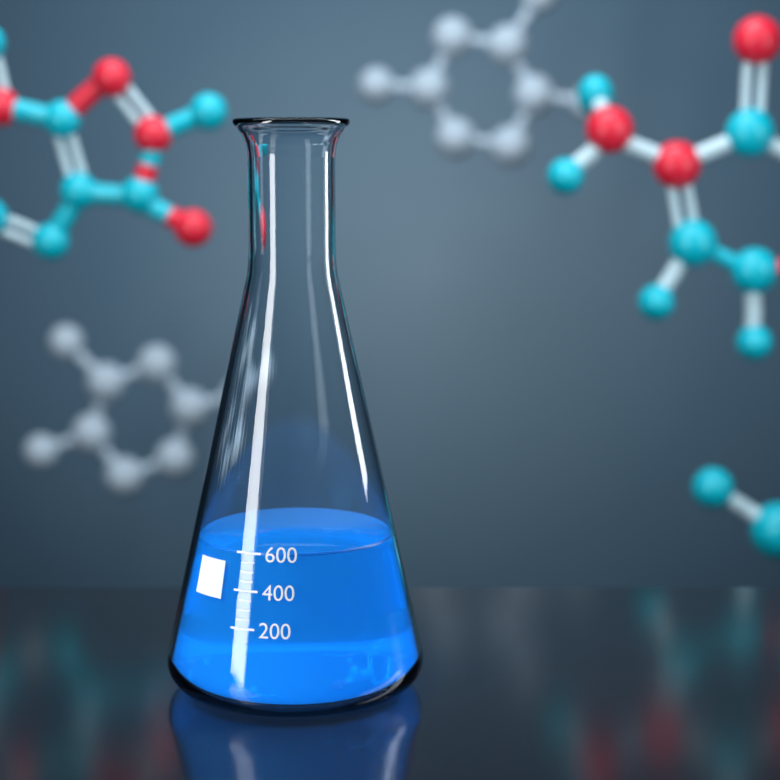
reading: 600 (no unit)
